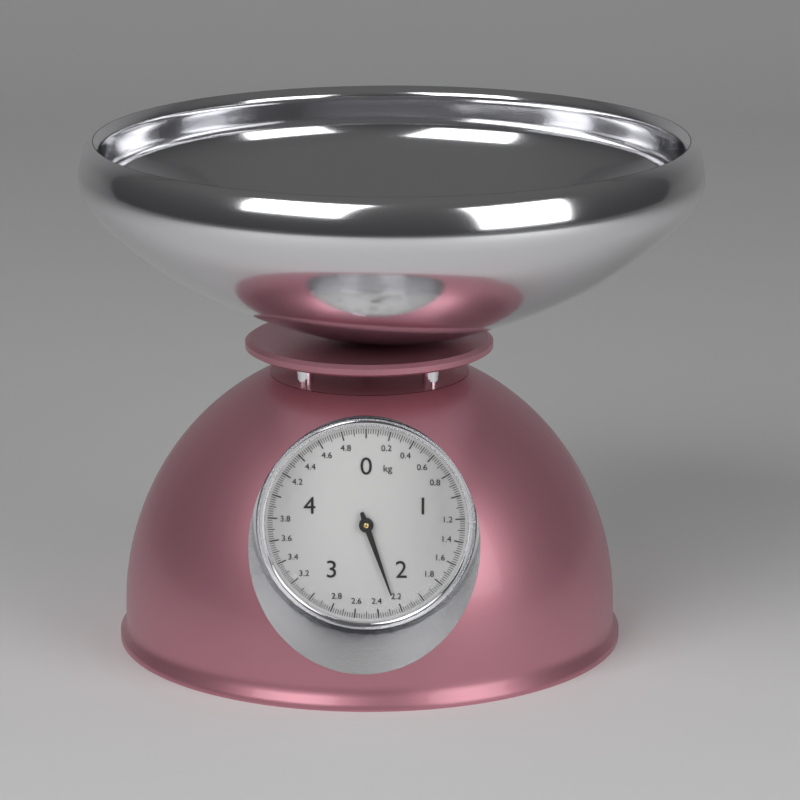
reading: 2.24 kg
